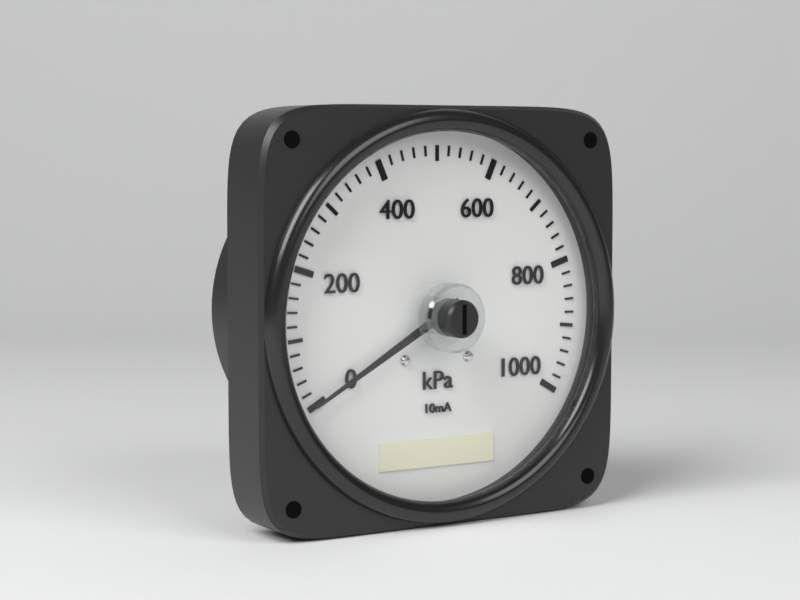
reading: 0 kPa
